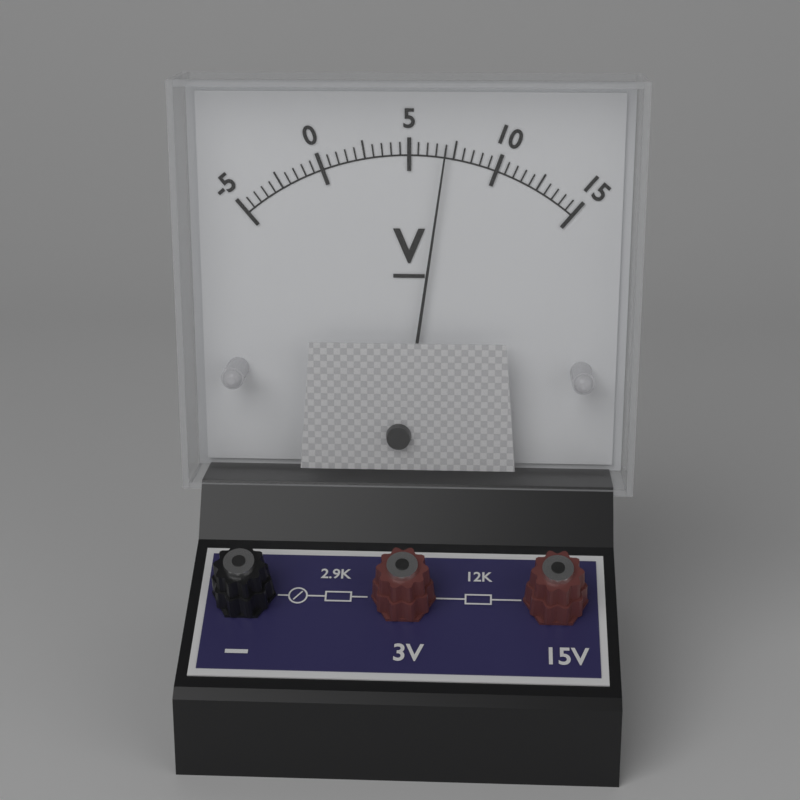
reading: 7.0 V
